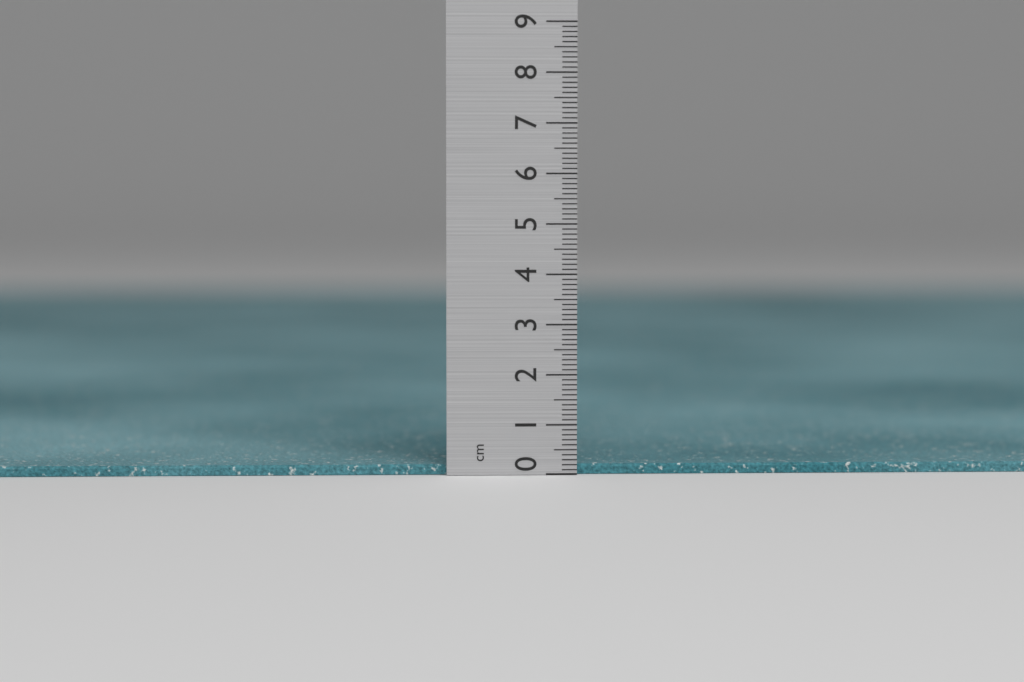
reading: 0.2 cm
